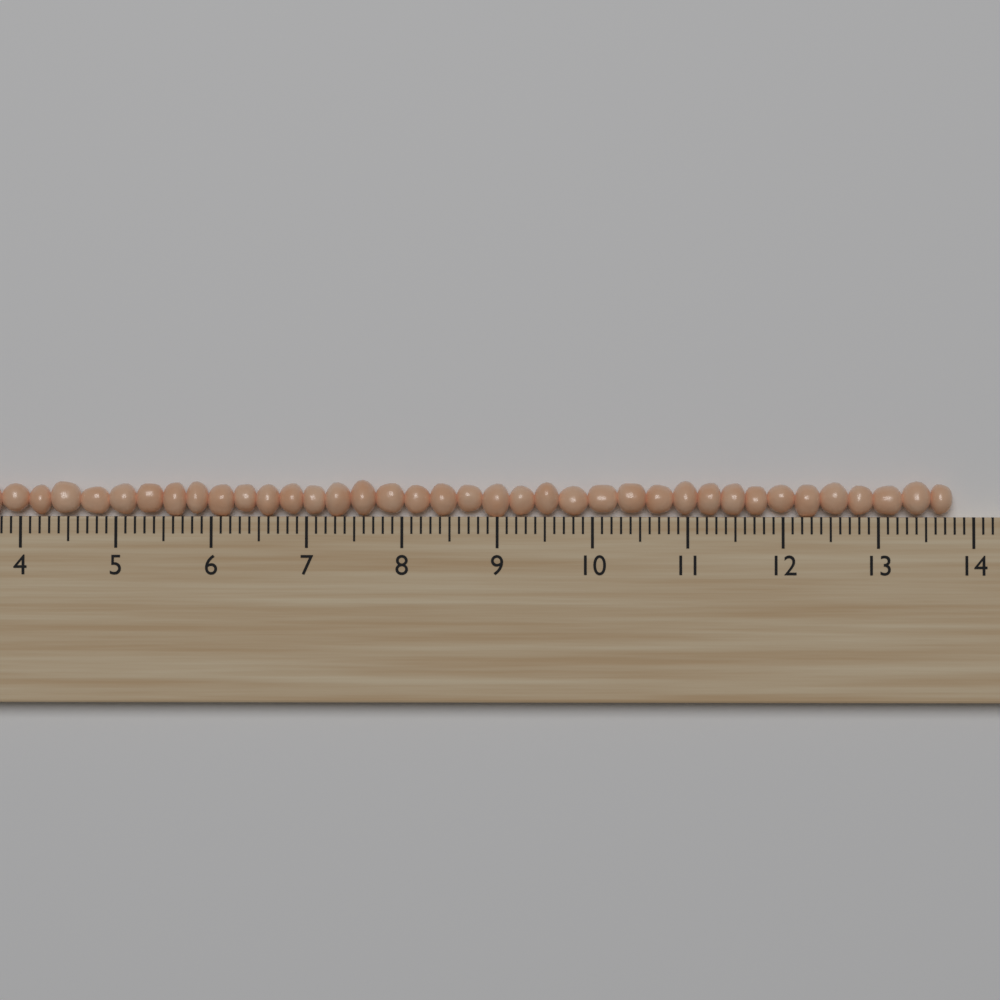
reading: 13.8 (no unit)
